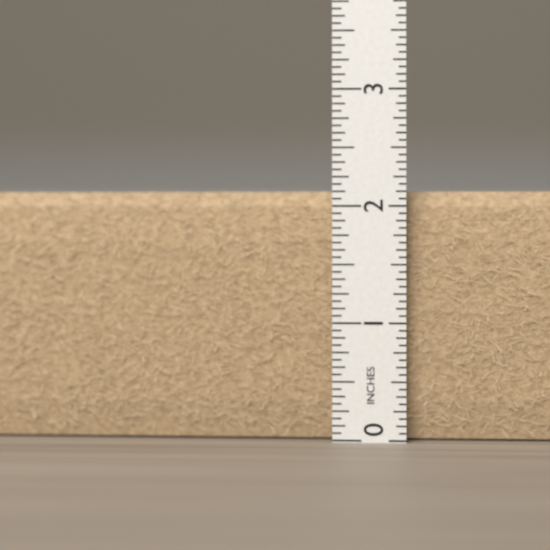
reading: 2.1250 in
